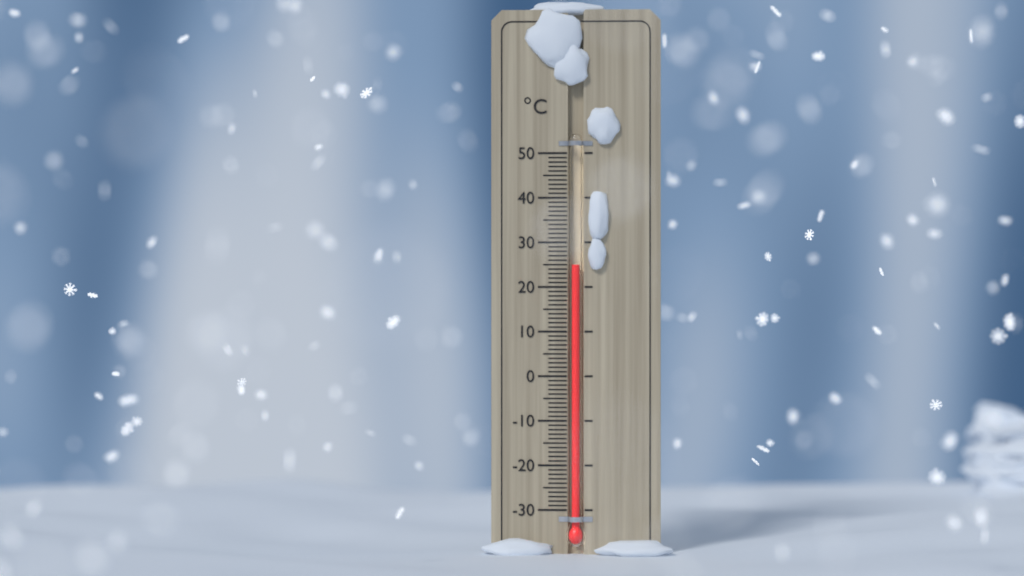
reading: 25 °C
